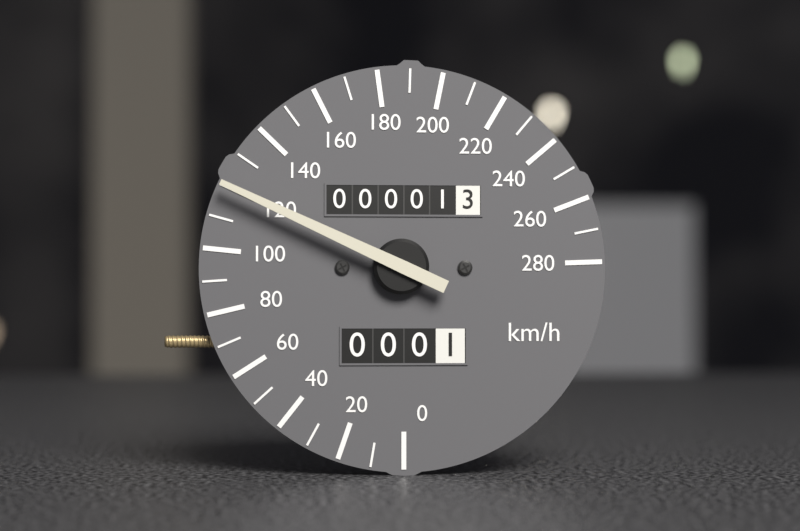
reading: 120 km/h
